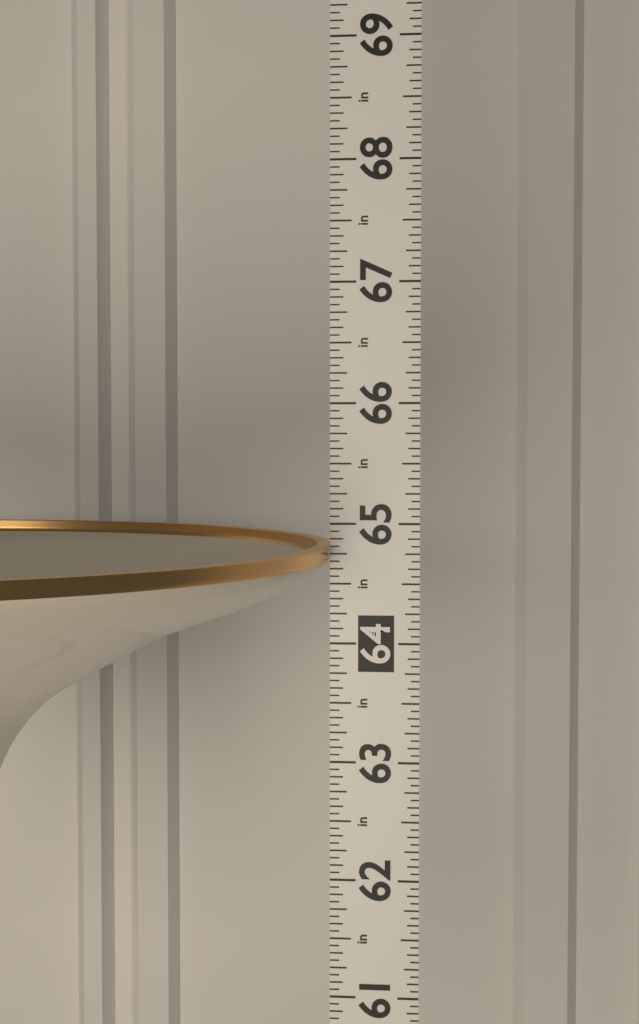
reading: 64.8125 in
